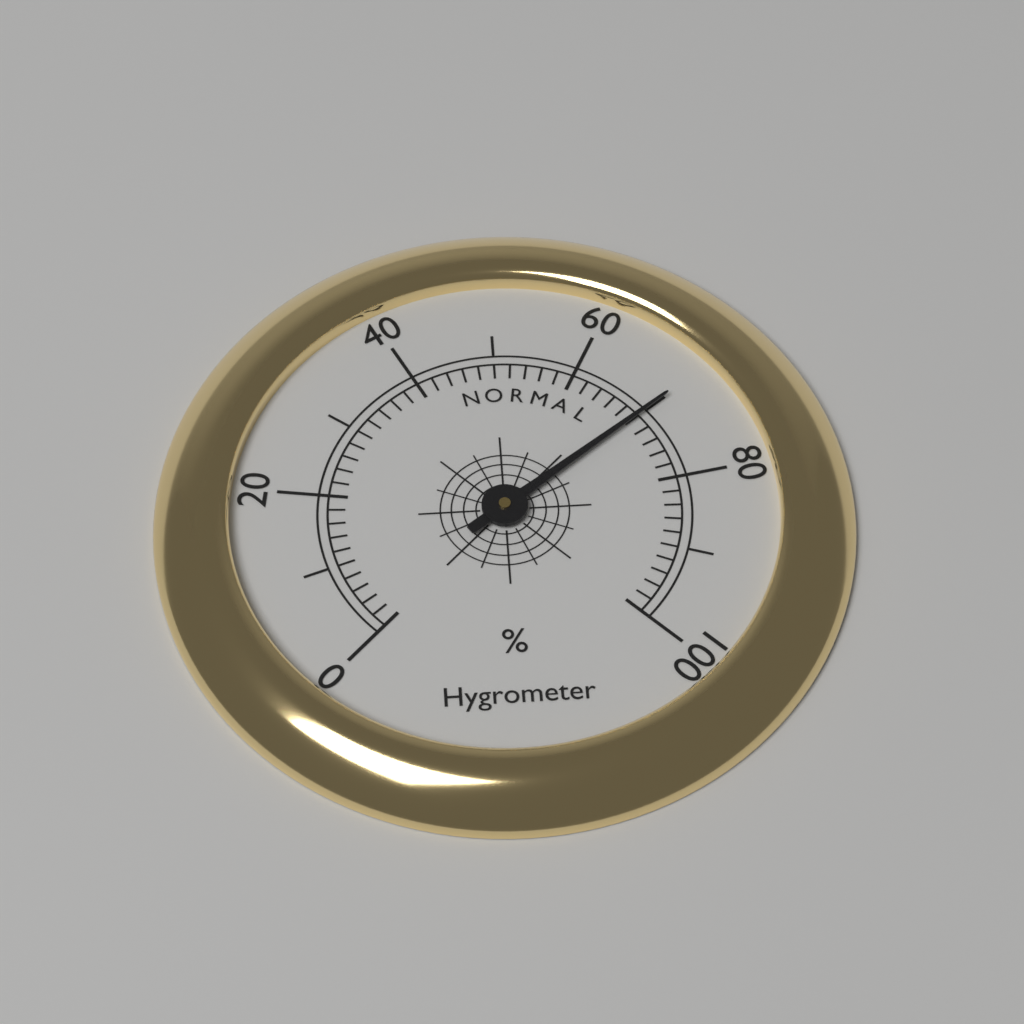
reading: 70 %
